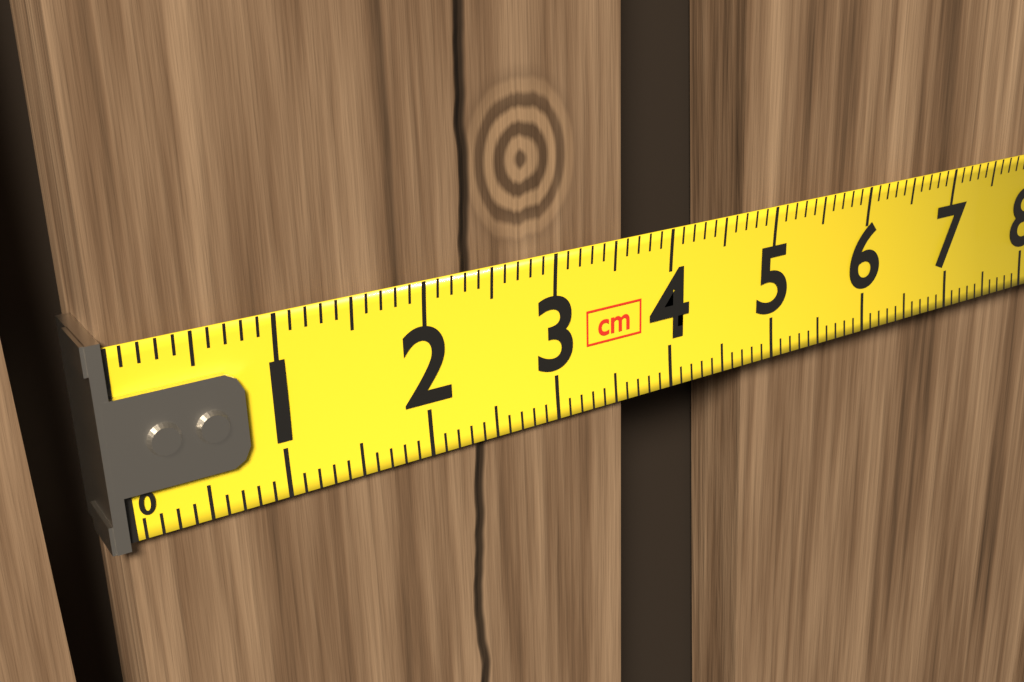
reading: 3.6 cm
